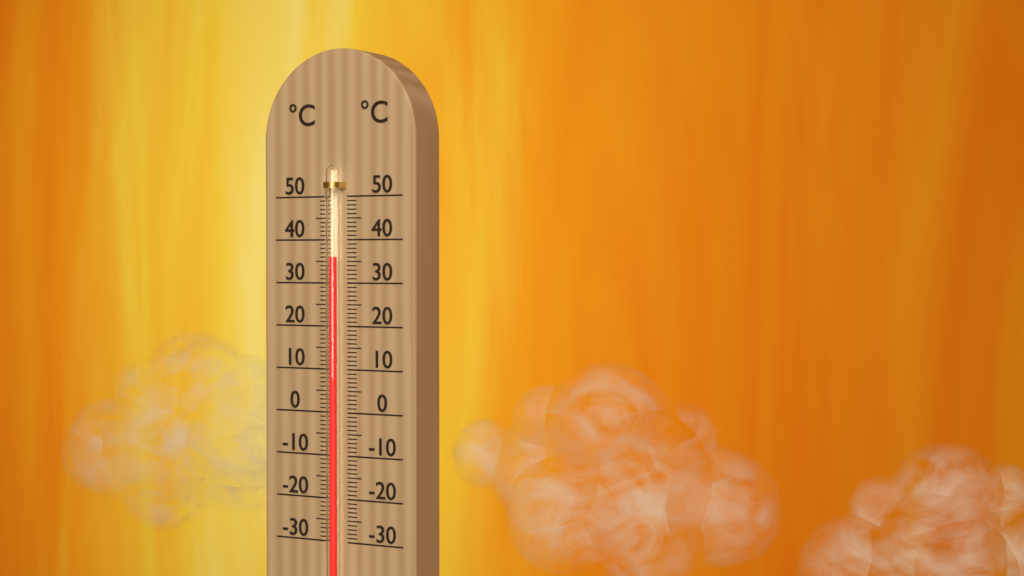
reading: 36 °C
